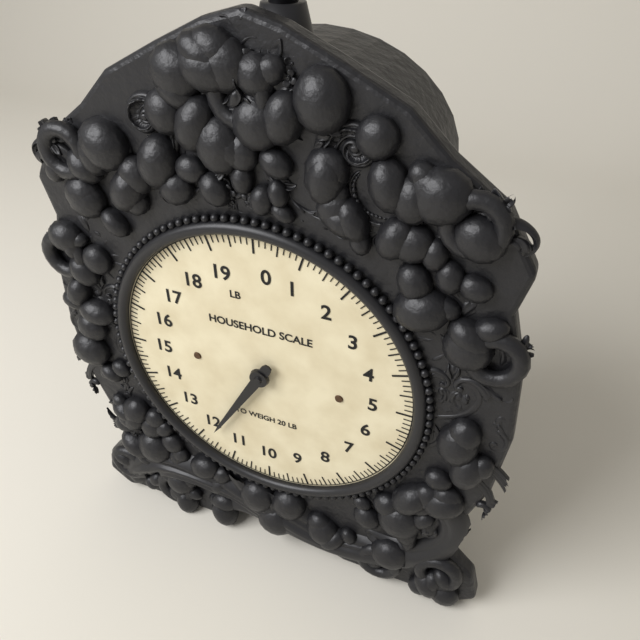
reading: 11.750 lb
